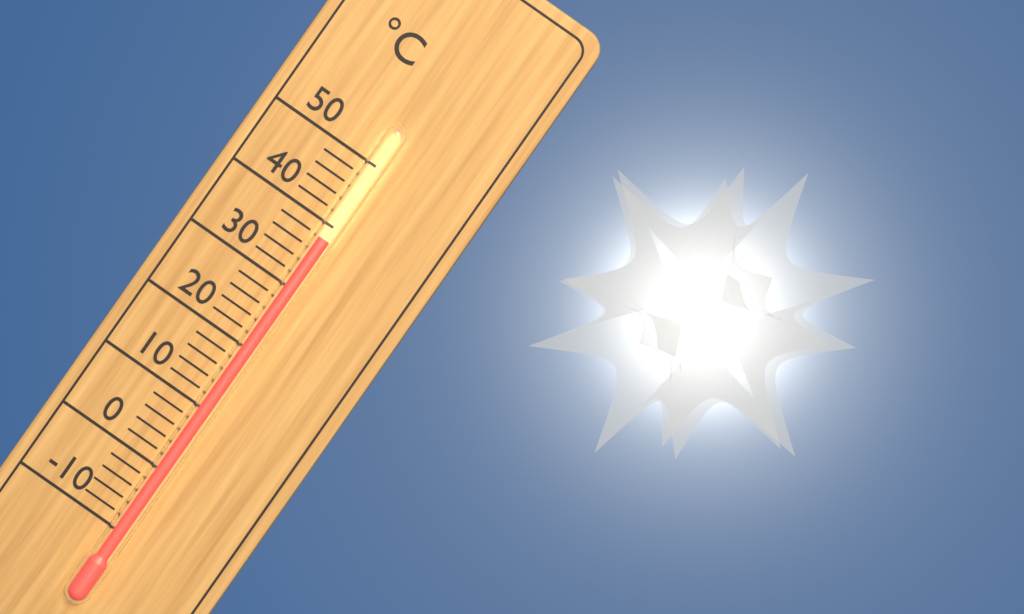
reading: 38 °C
